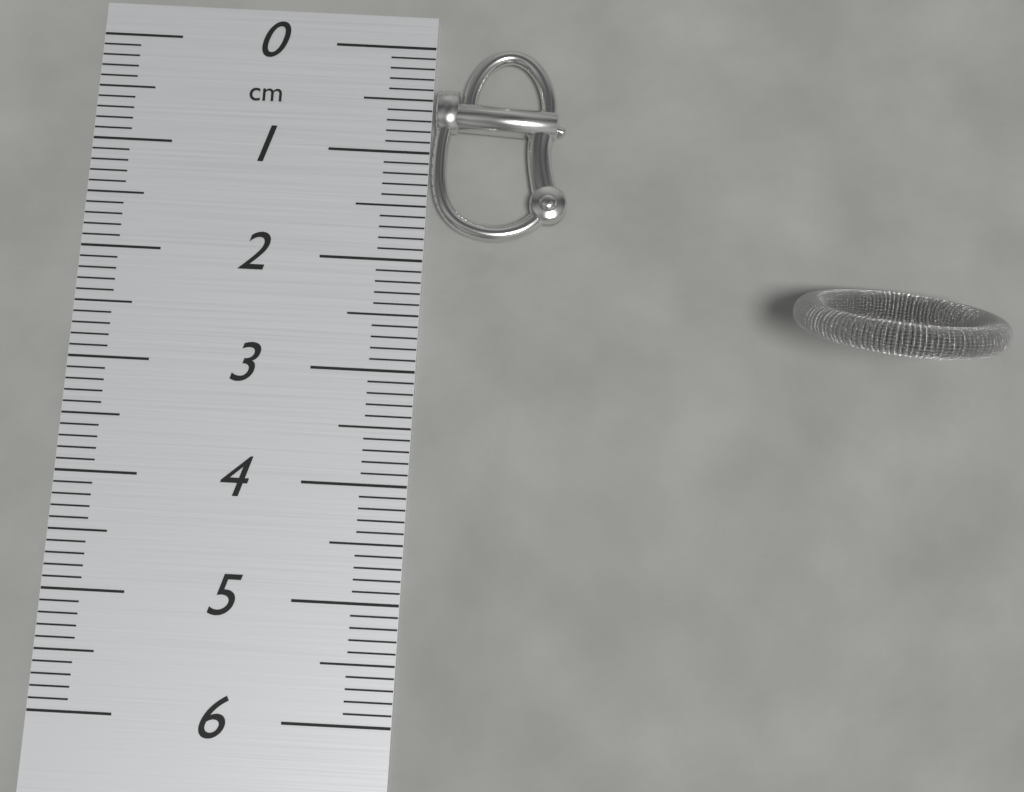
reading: 1.8 cm
